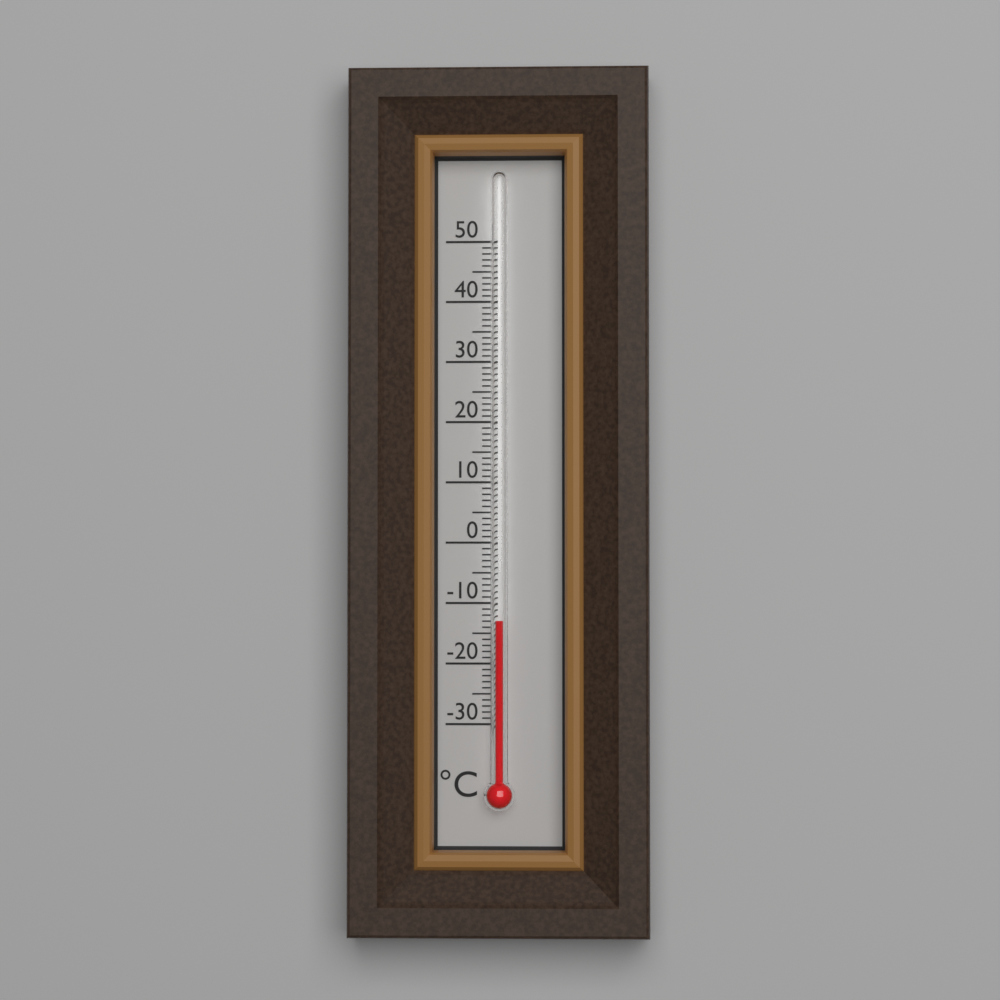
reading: -13 °C
